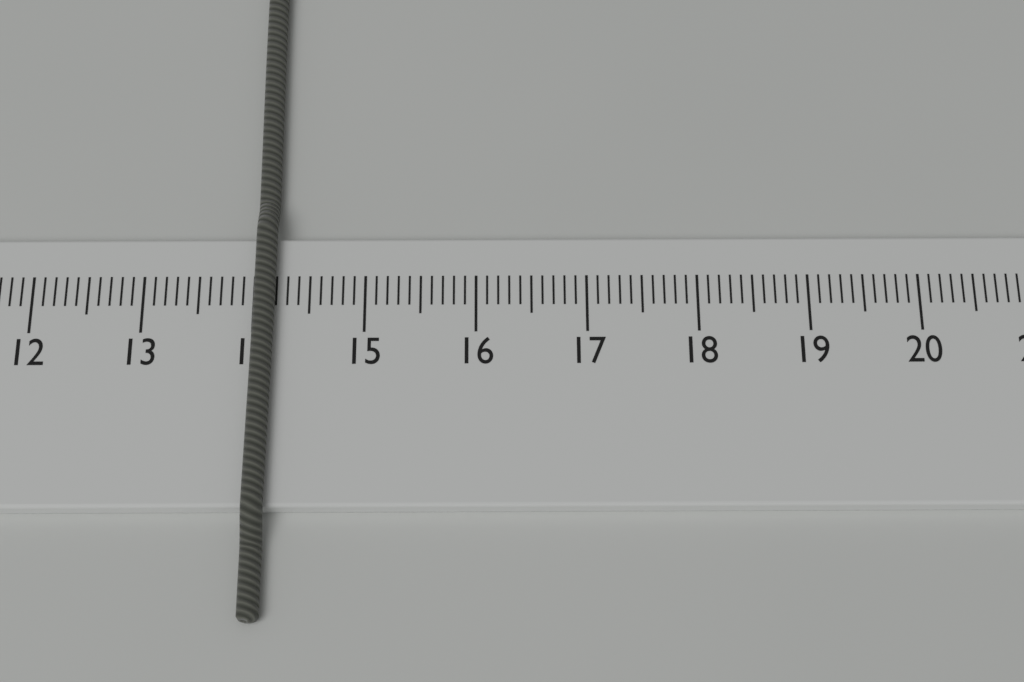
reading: 14.2 cm
